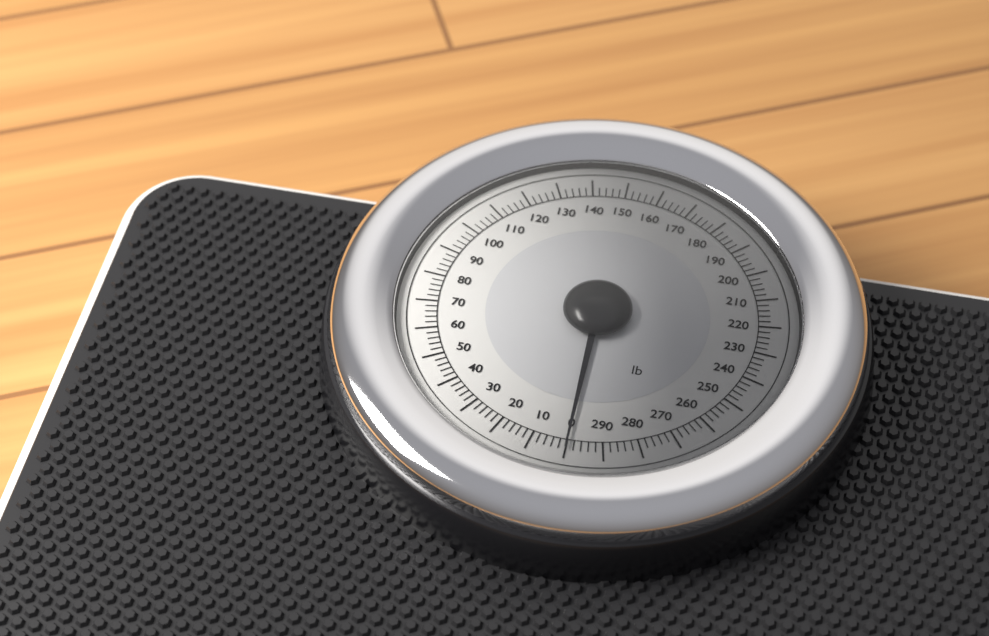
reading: 0 lb
